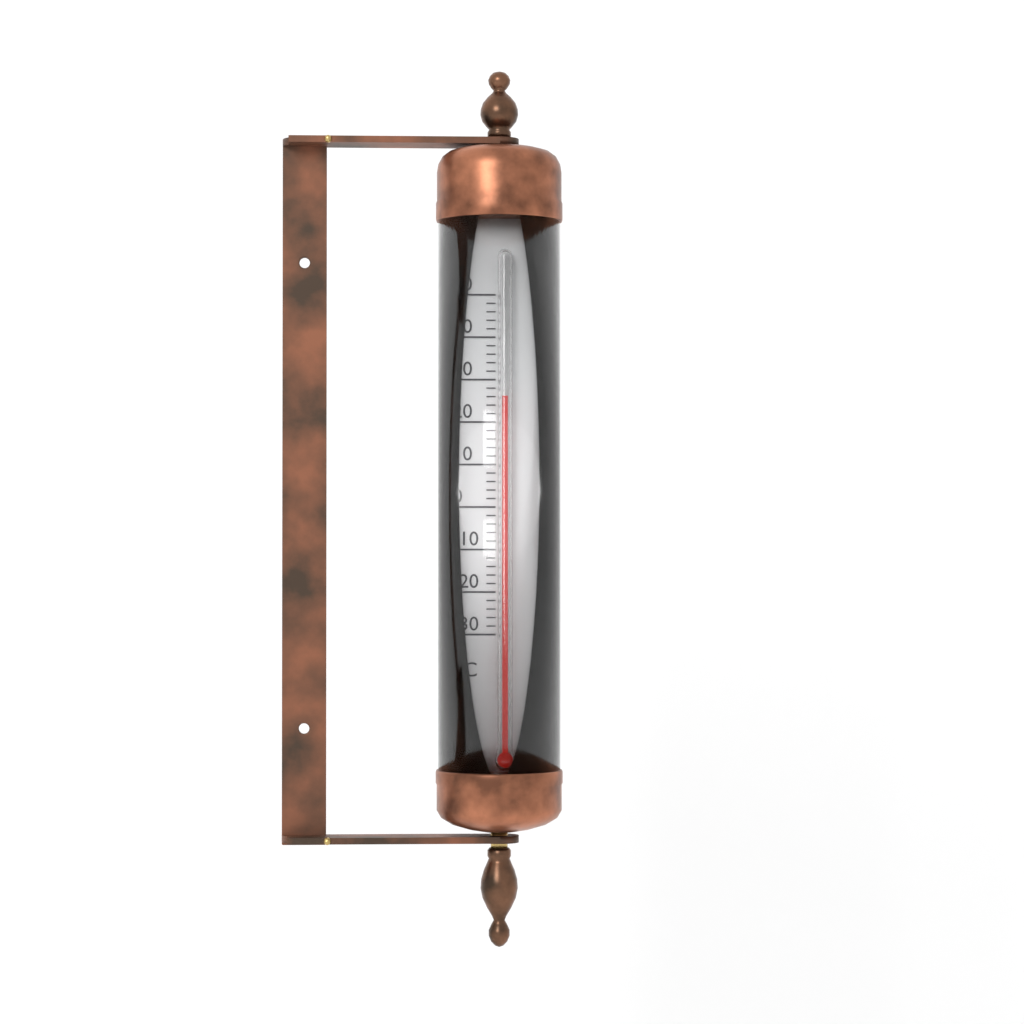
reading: 26 °C
